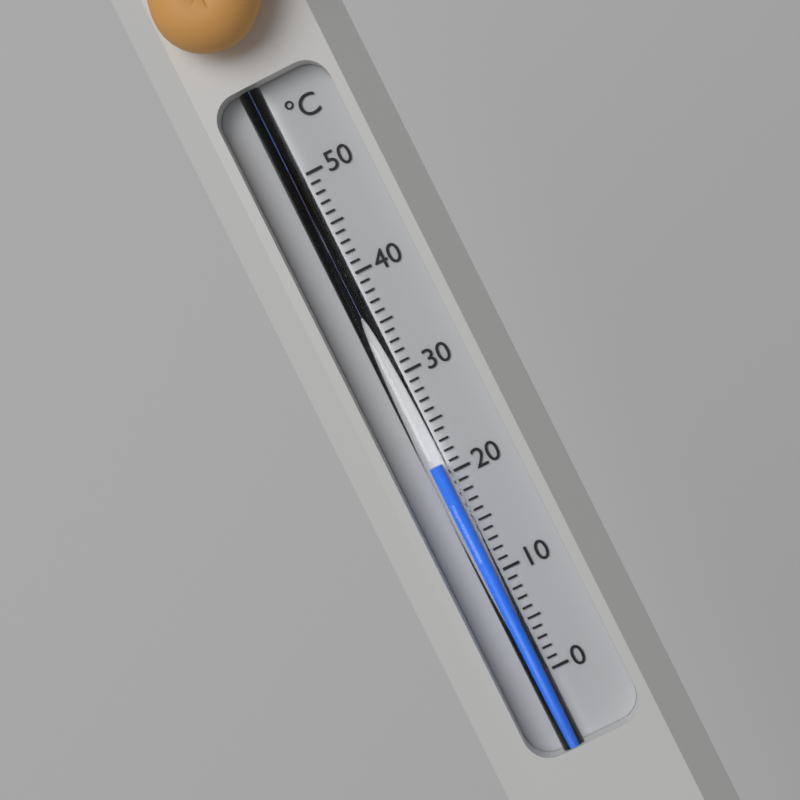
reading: 21 °C
